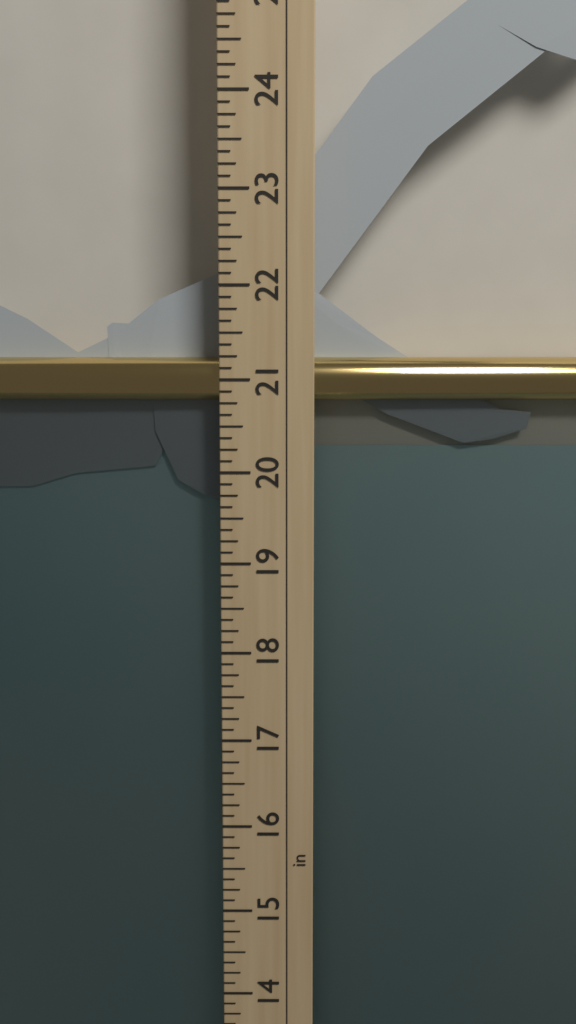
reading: 21.250 in
